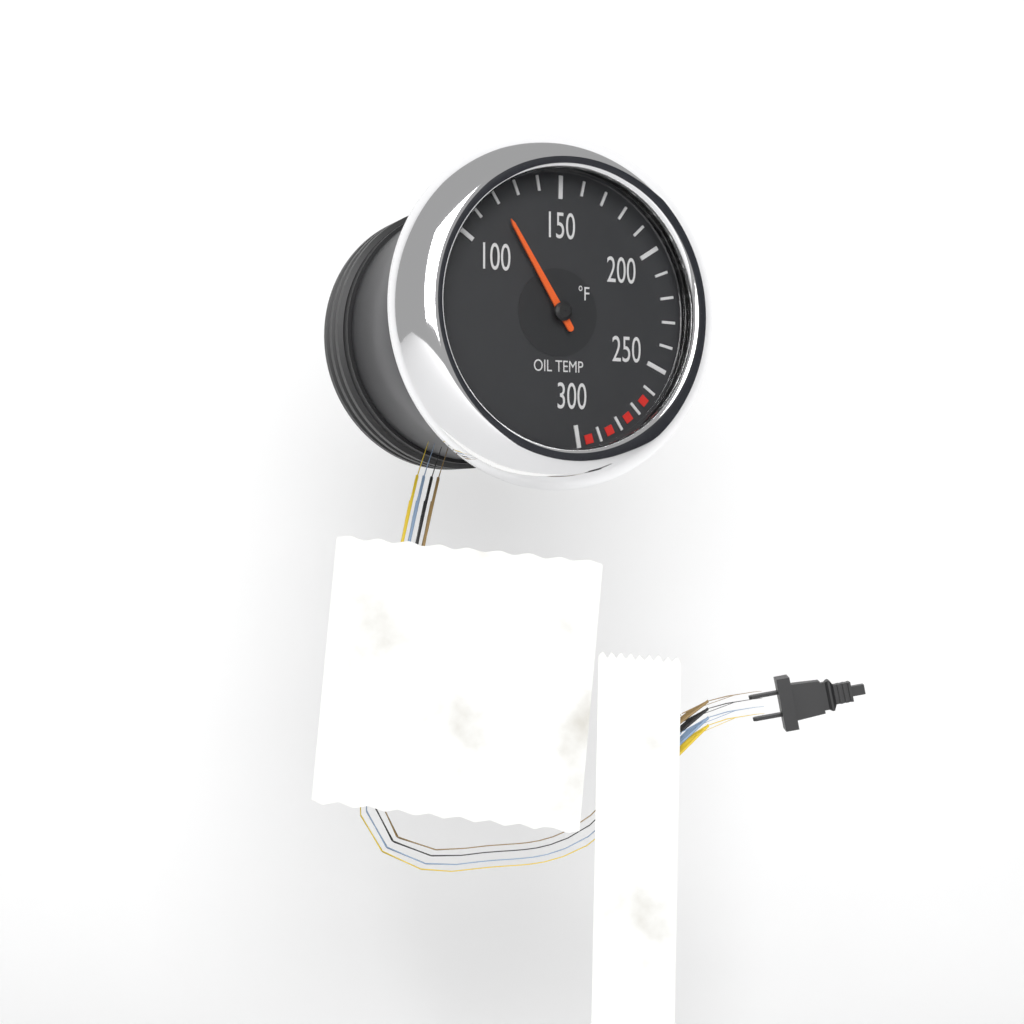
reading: 120 °F
